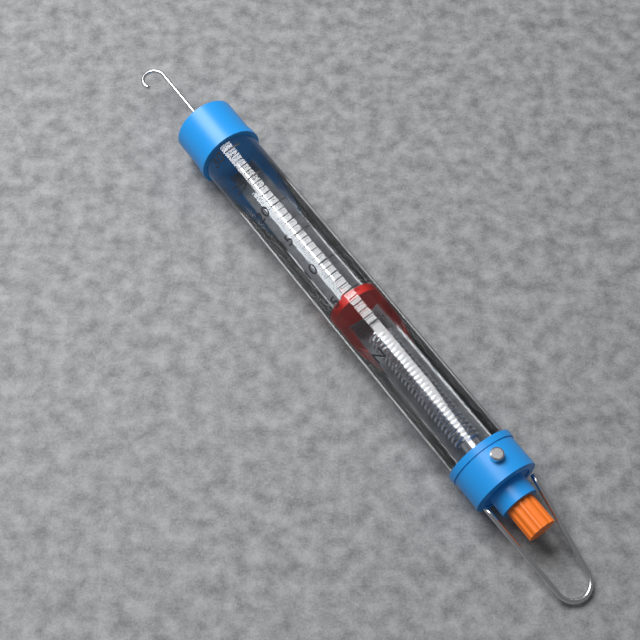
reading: 4 N
